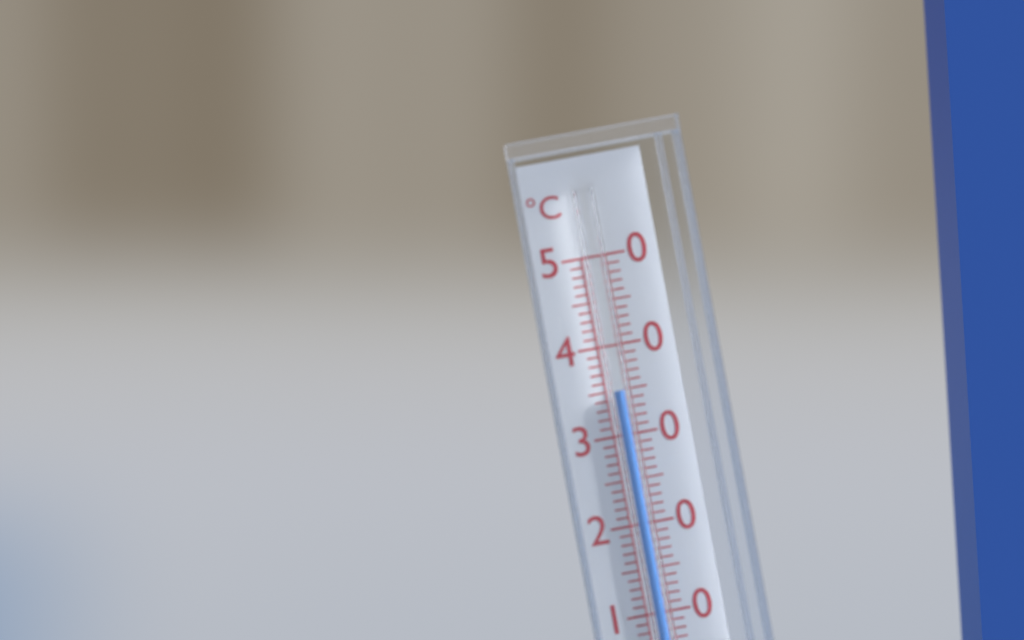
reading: 35 °C
